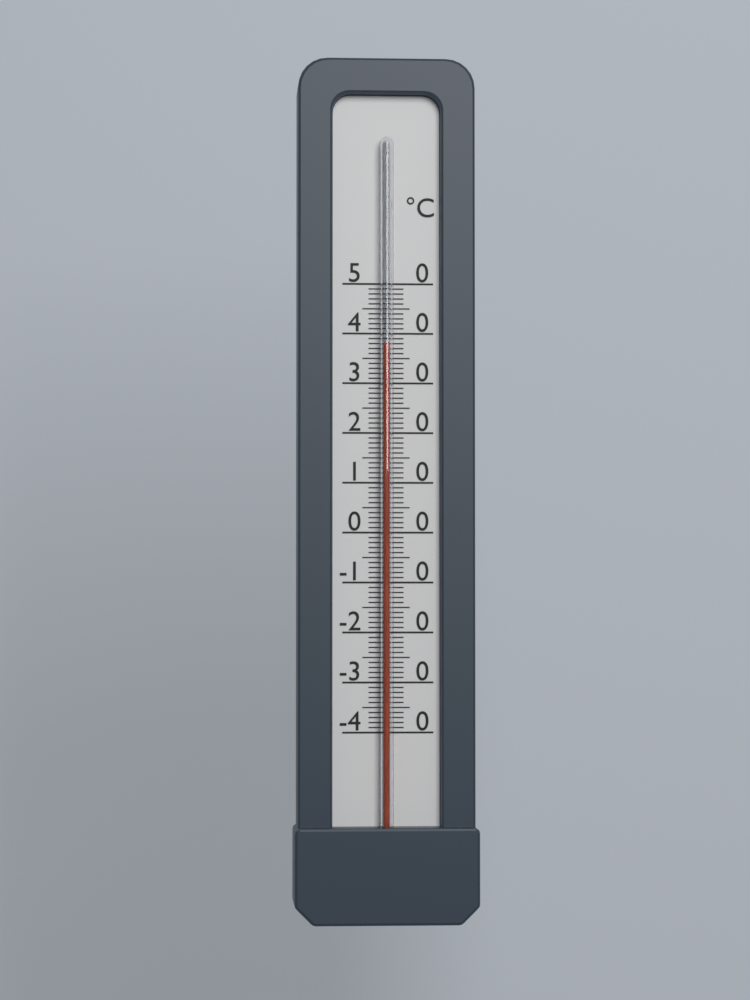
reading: 38 °C
